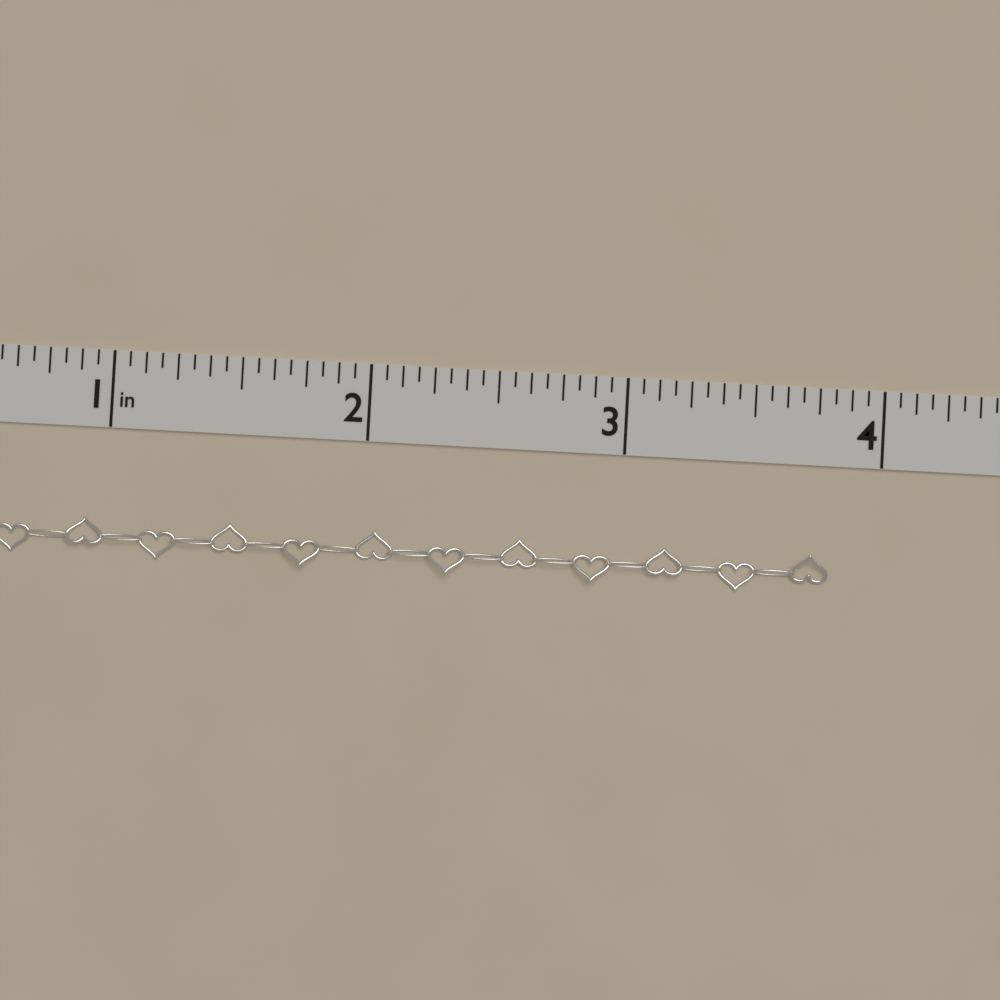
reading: 3.8125 in
